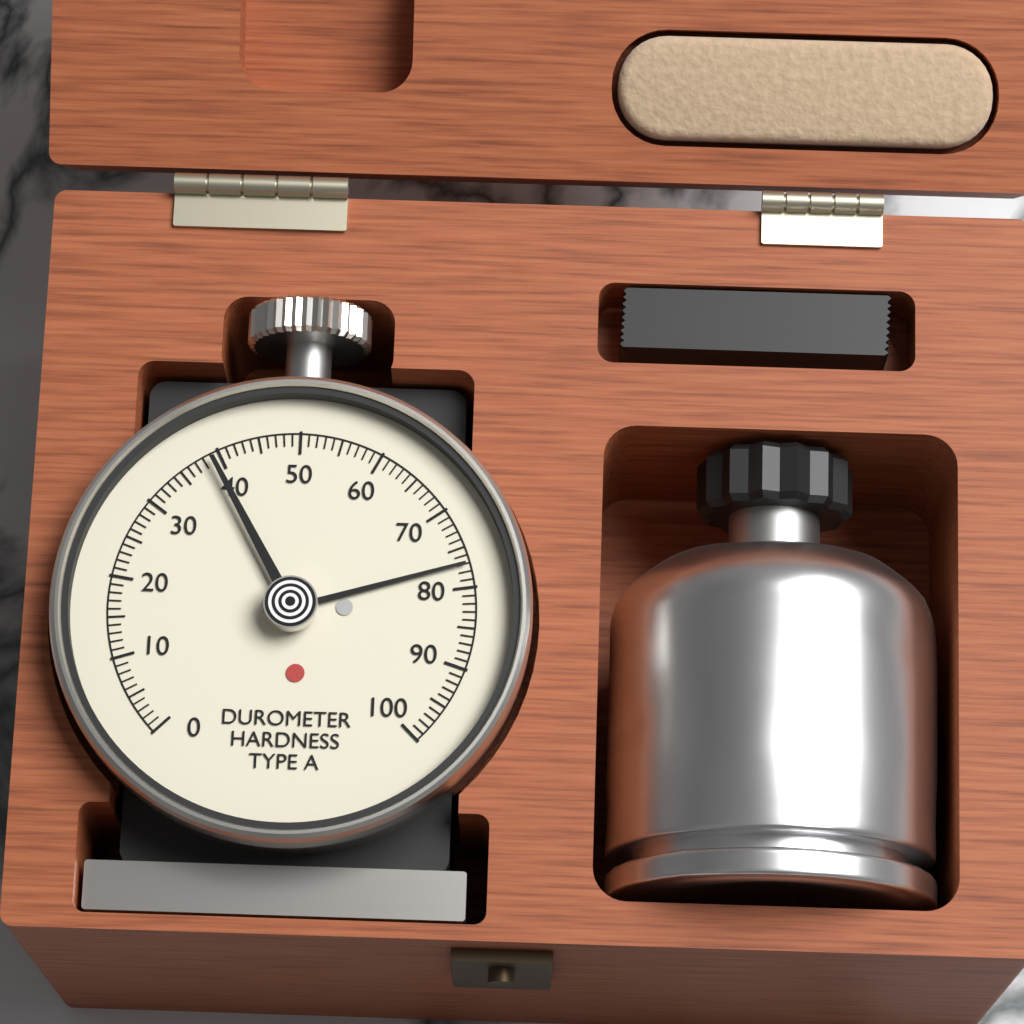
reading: 77 Shore A
